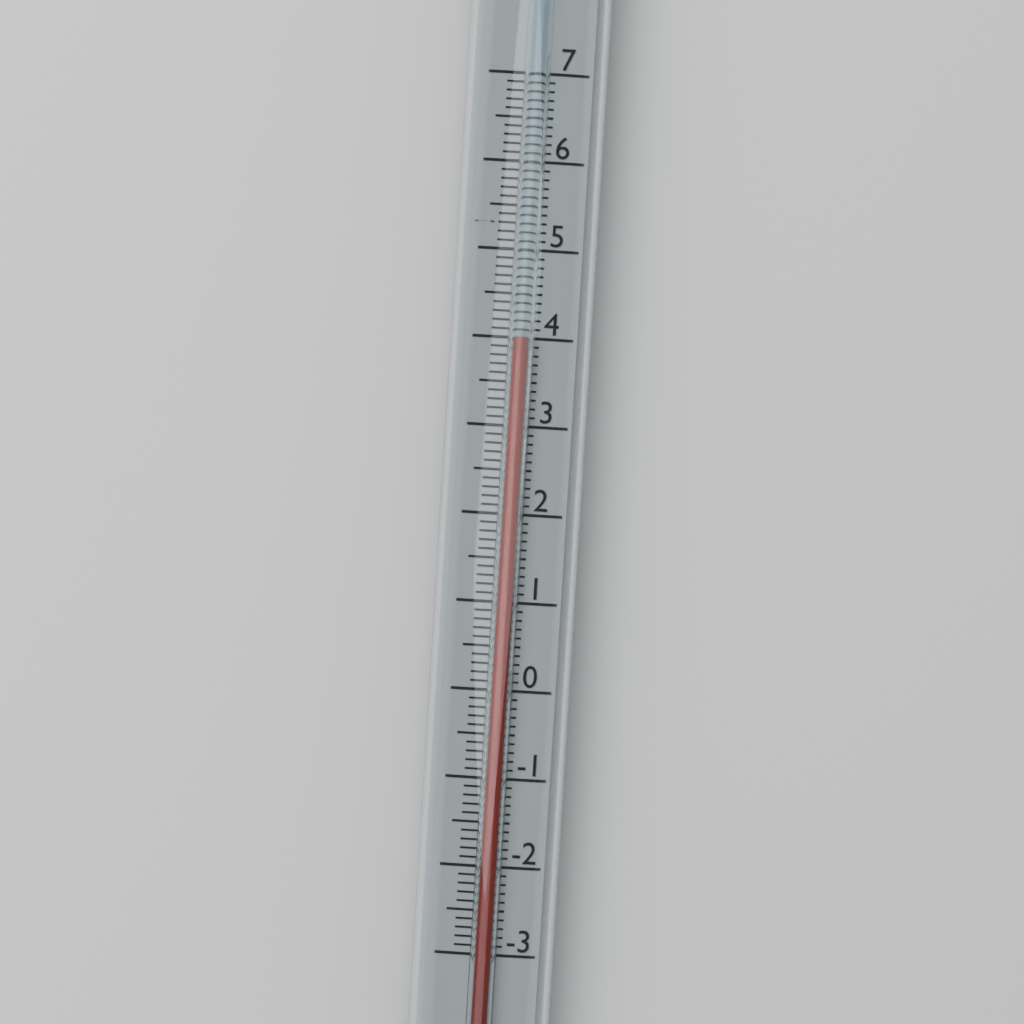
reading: 4.0 (no unit)
